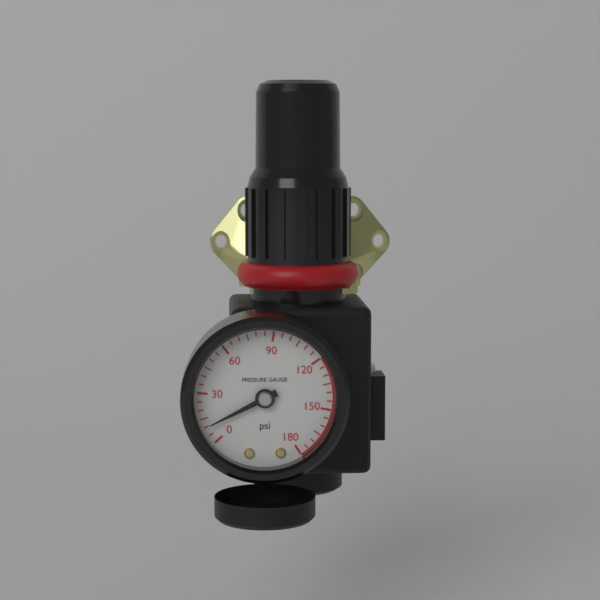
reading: 10 psi
